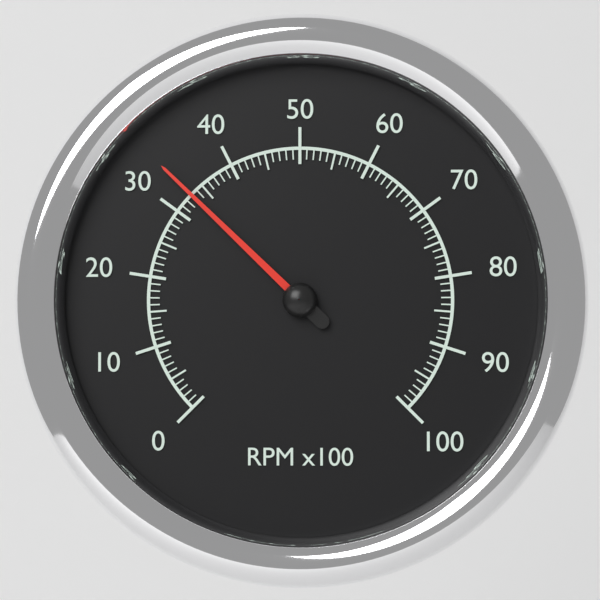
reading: 33 RPM x100
